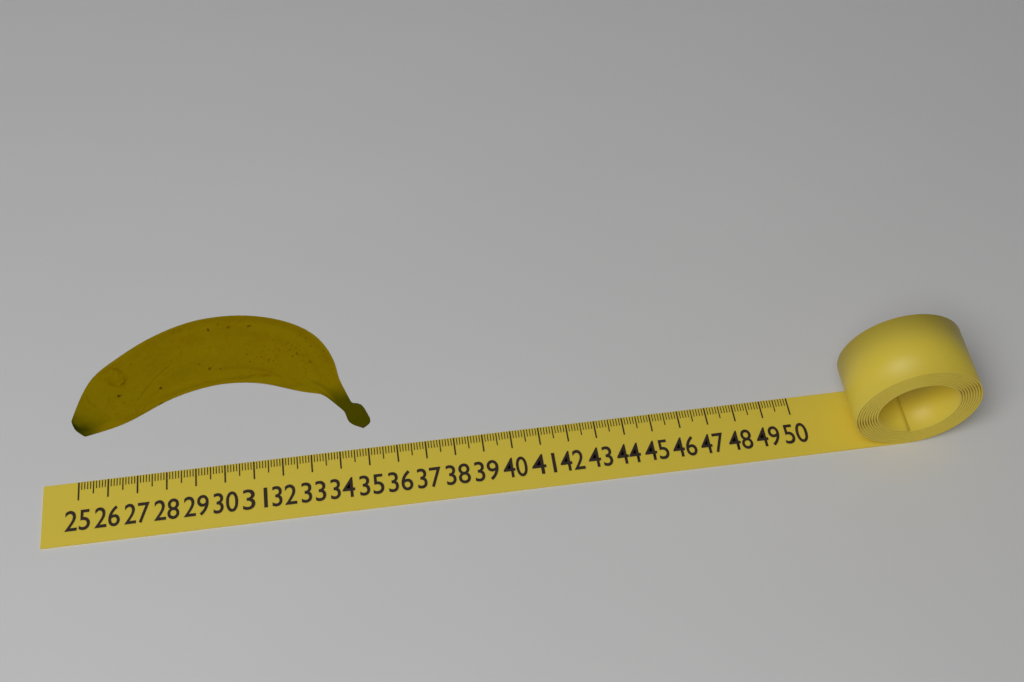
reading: 35.2 (no unit)
